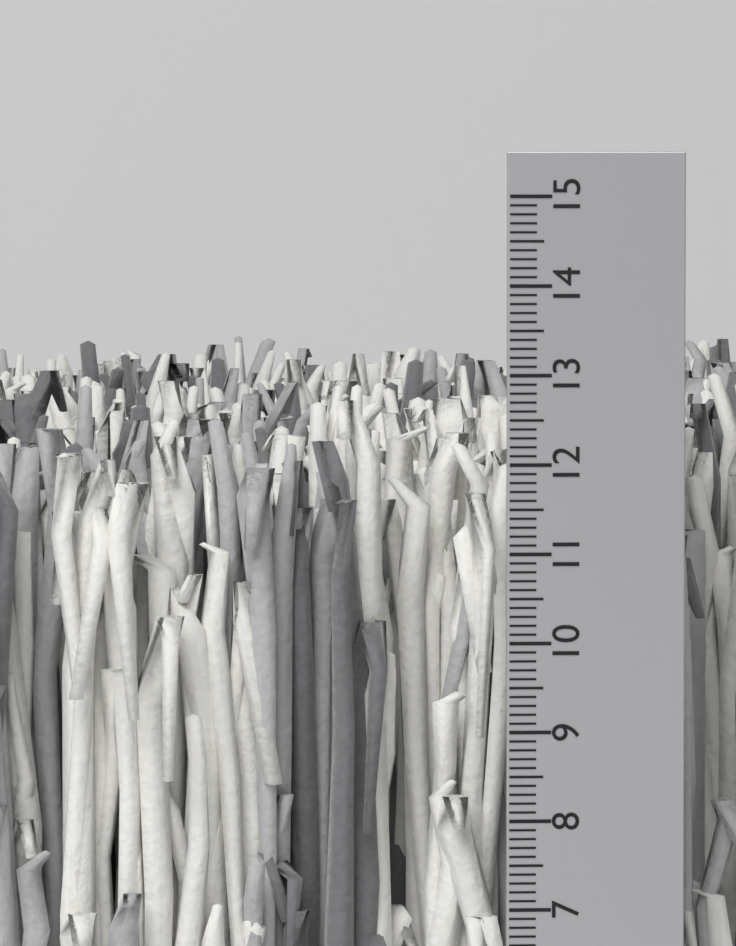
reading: 13.0 cm
